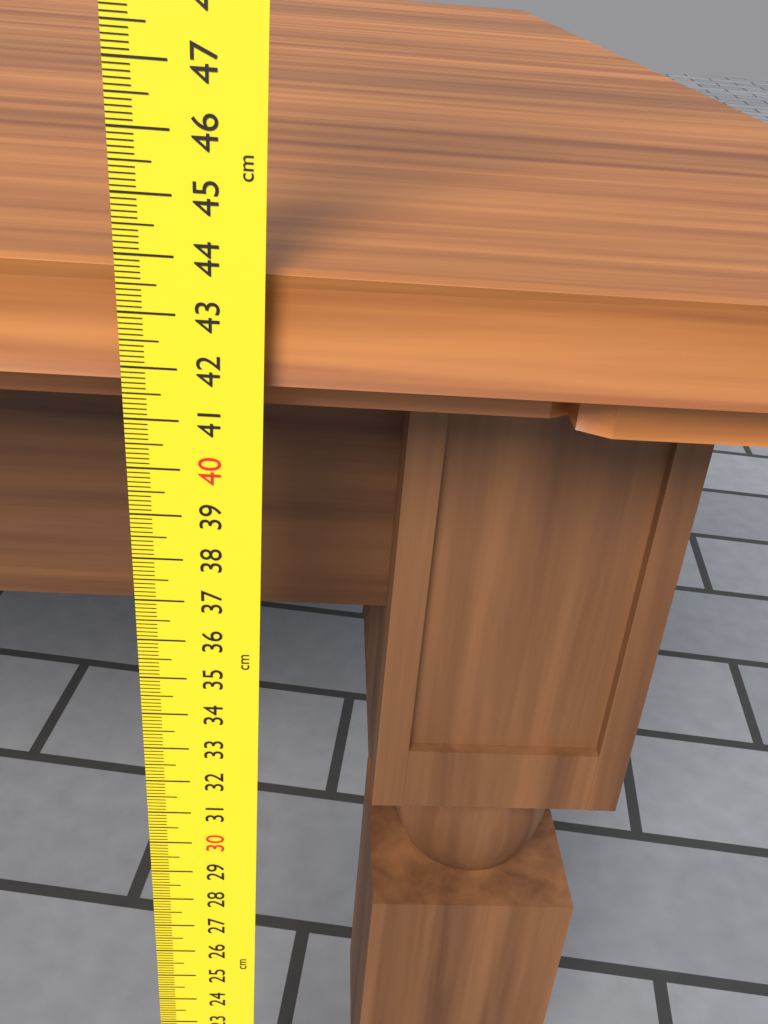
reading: 43.7 cm
